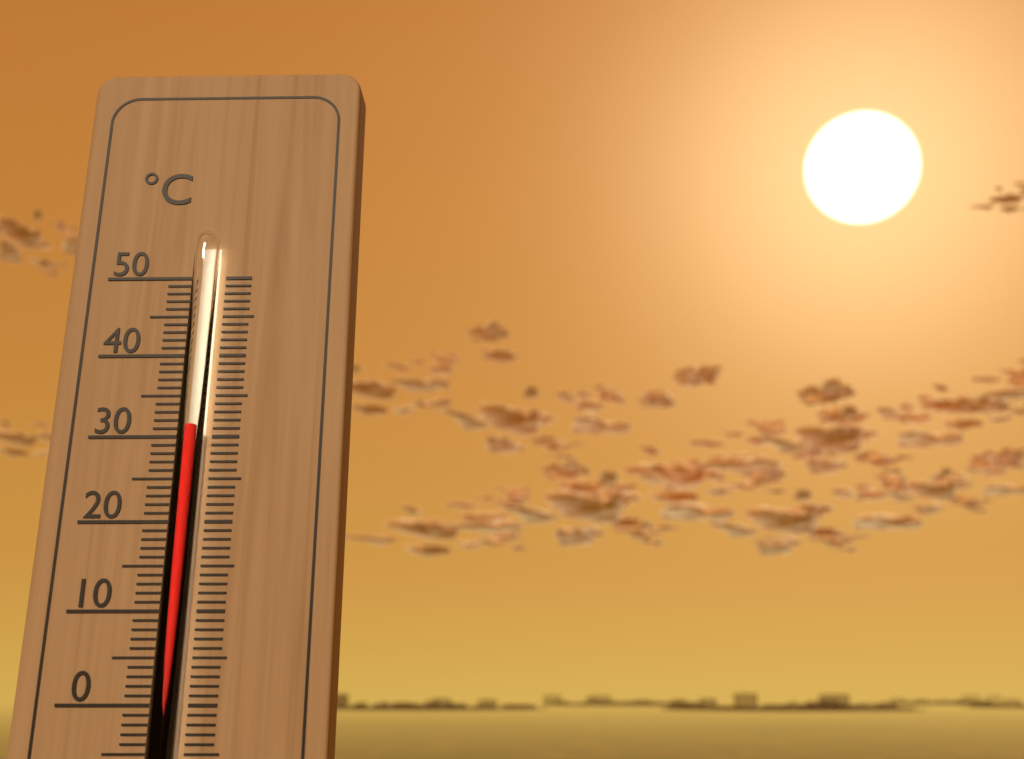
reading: 31 °C
